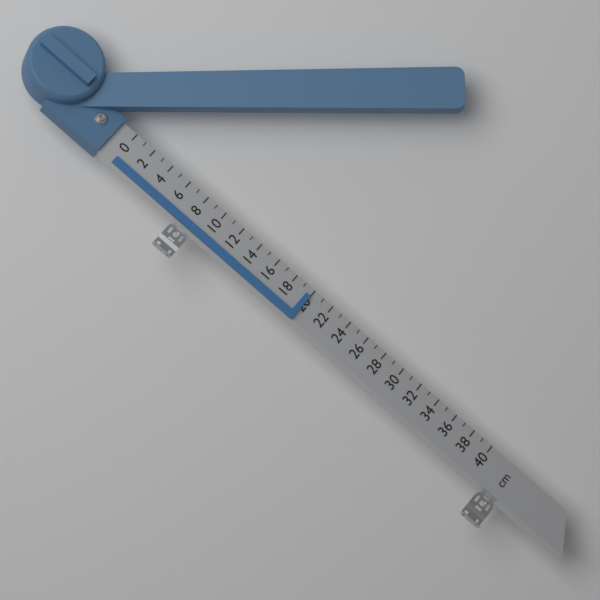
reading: 20 cm
